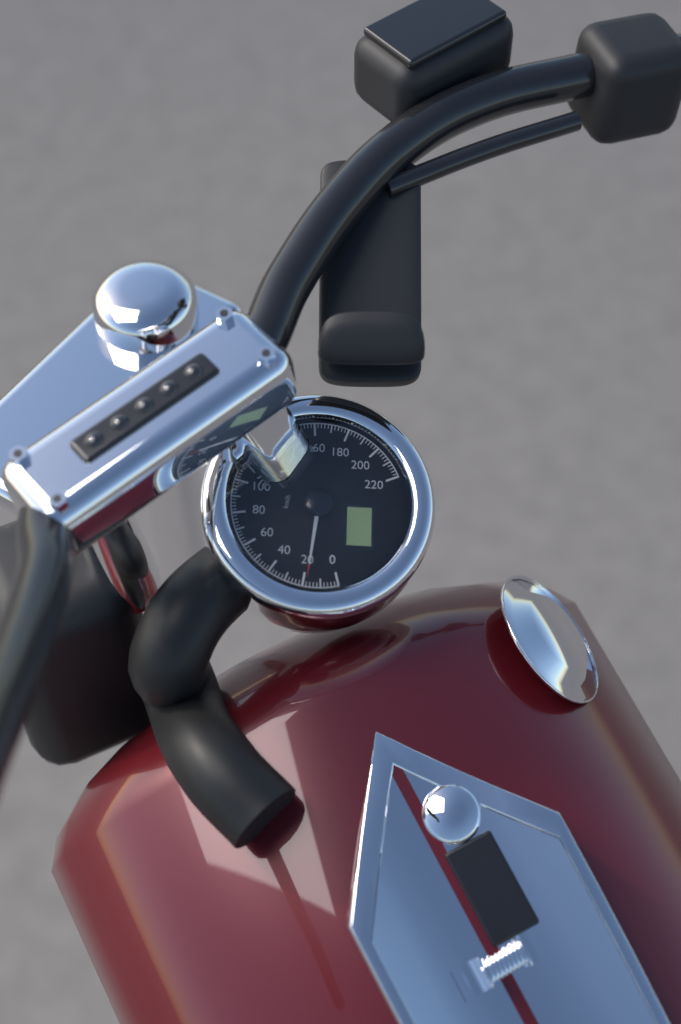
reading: 18 km/h
